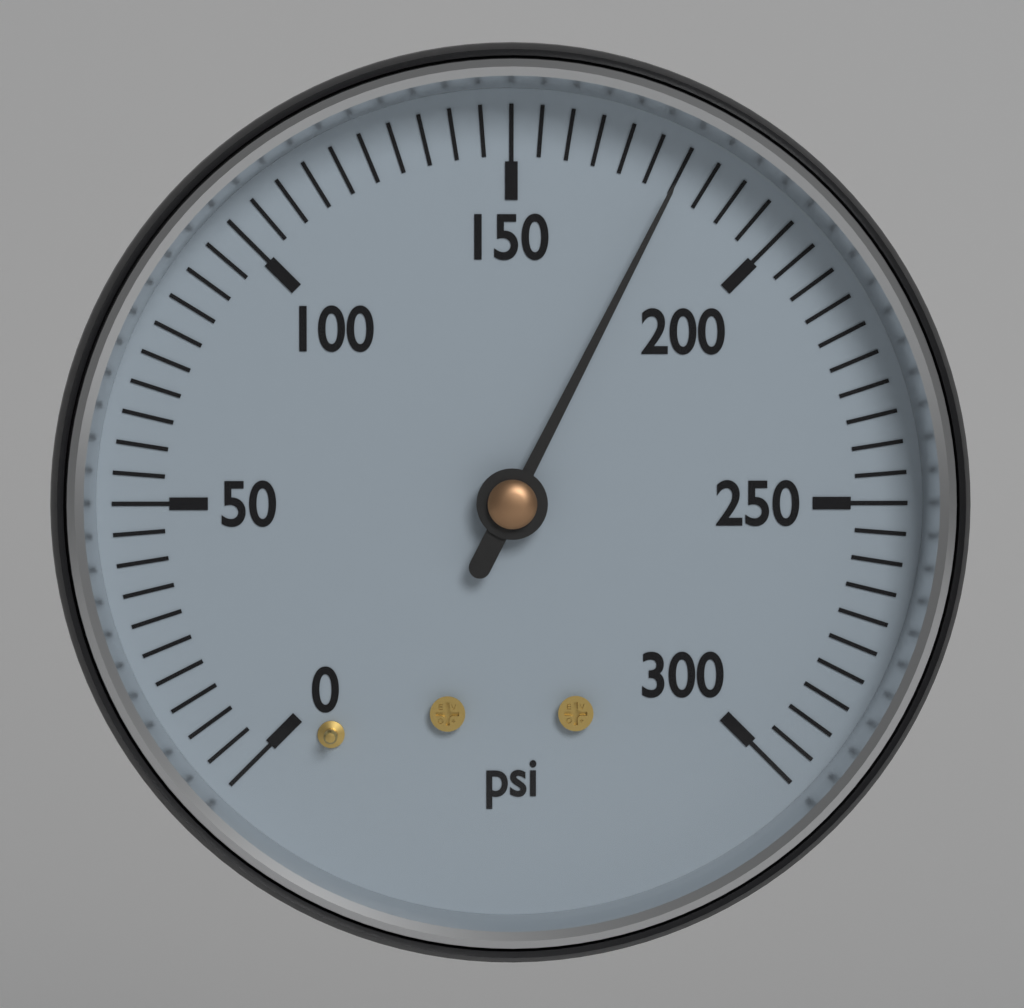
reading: 180 psi
